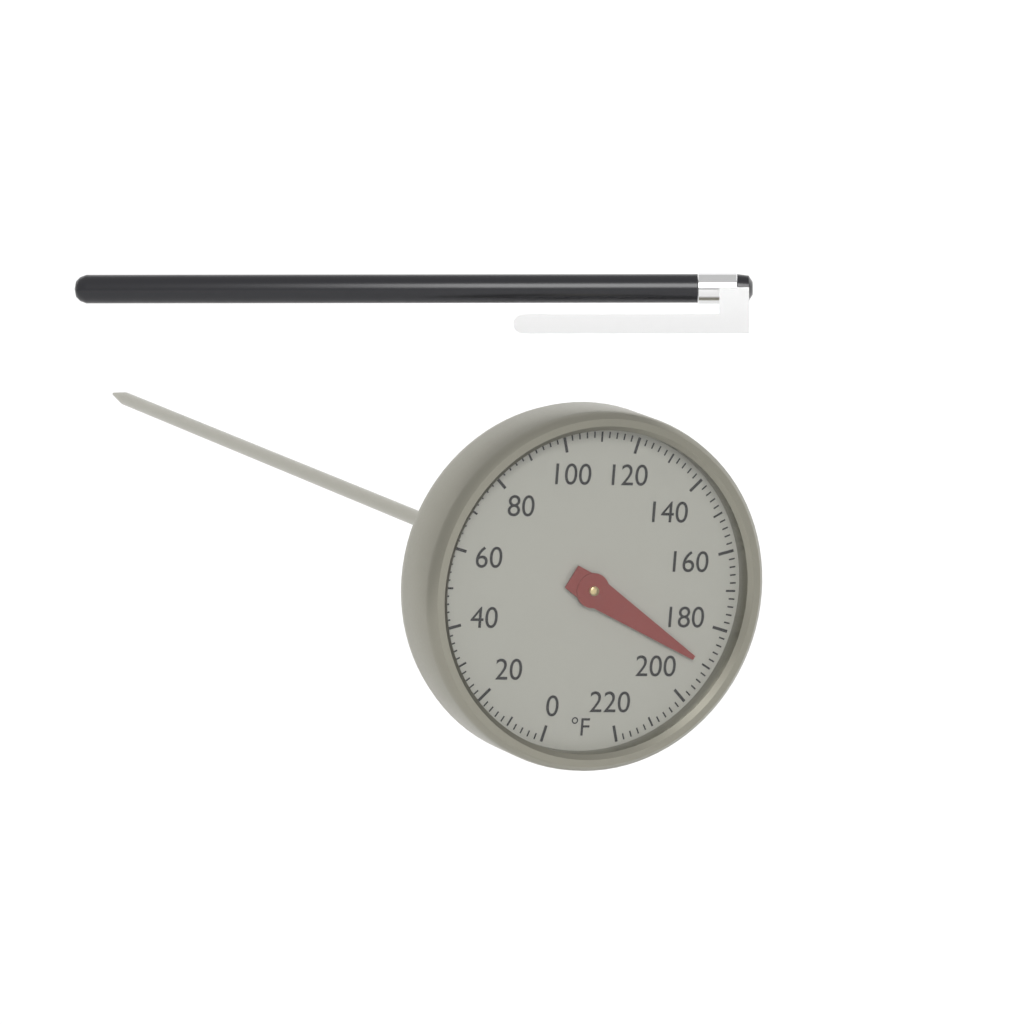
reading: 190 °F
